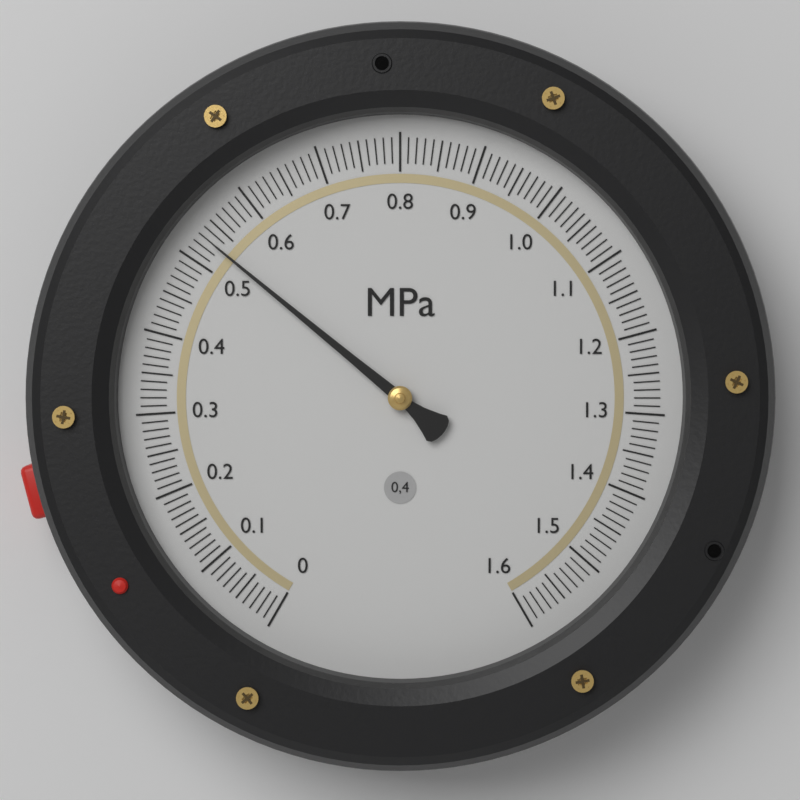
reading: 0.53 MPa
